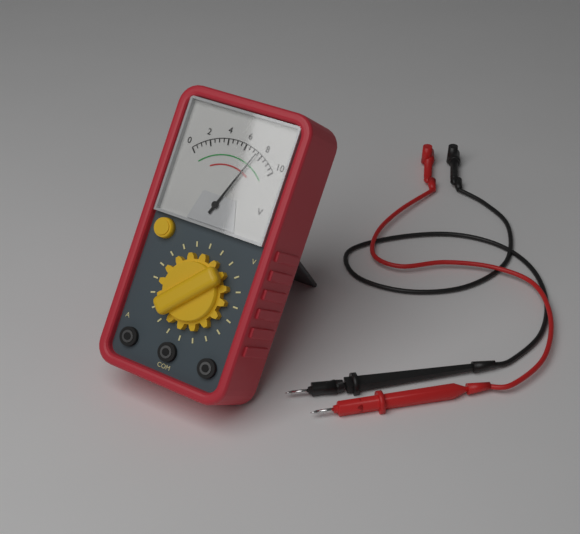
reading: 7.5 V
